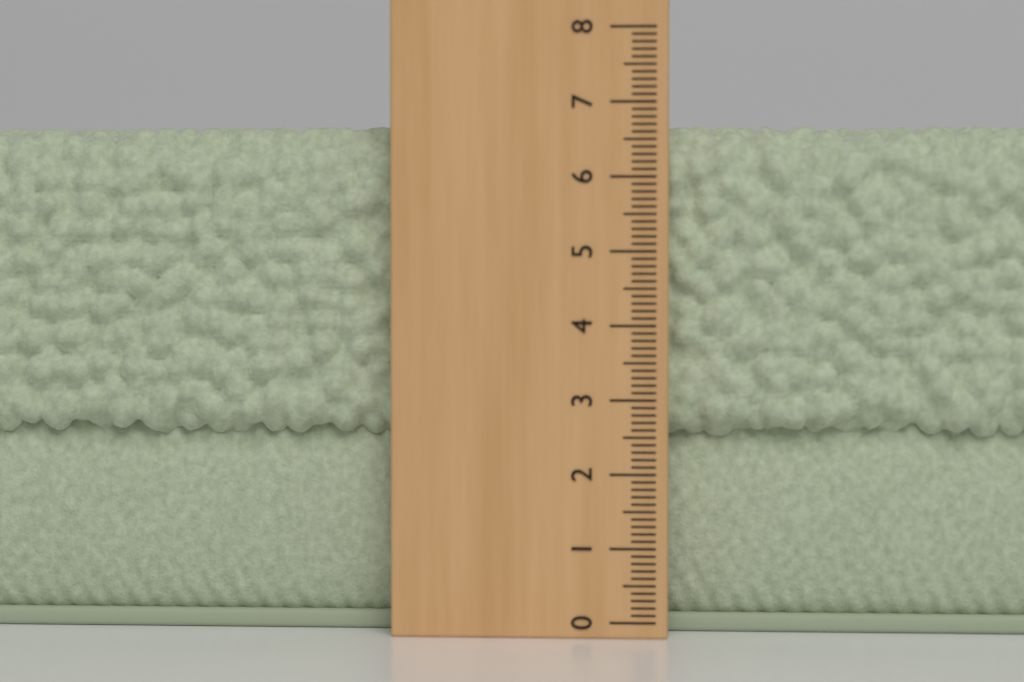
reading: 6.7 (no unit)
